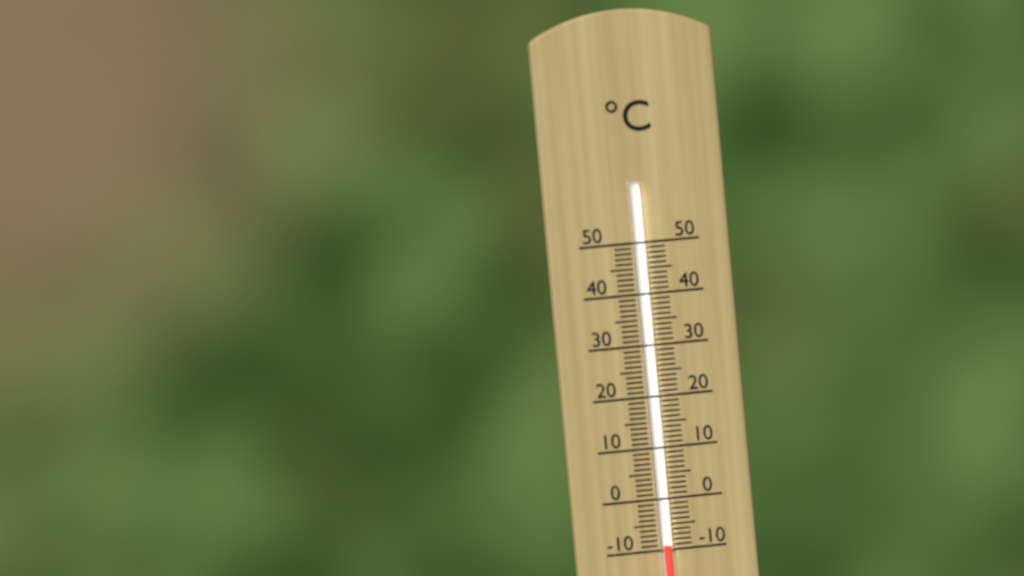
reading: -9 °C
